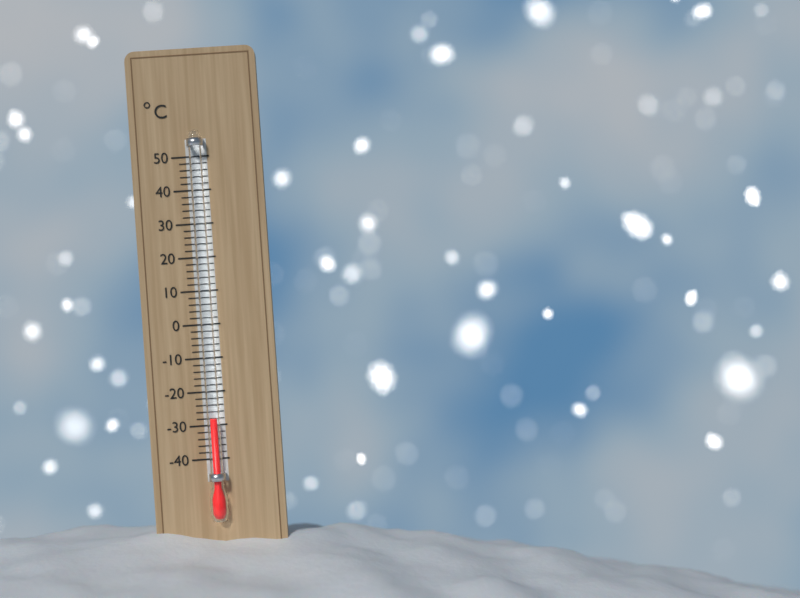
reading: -28 °C
